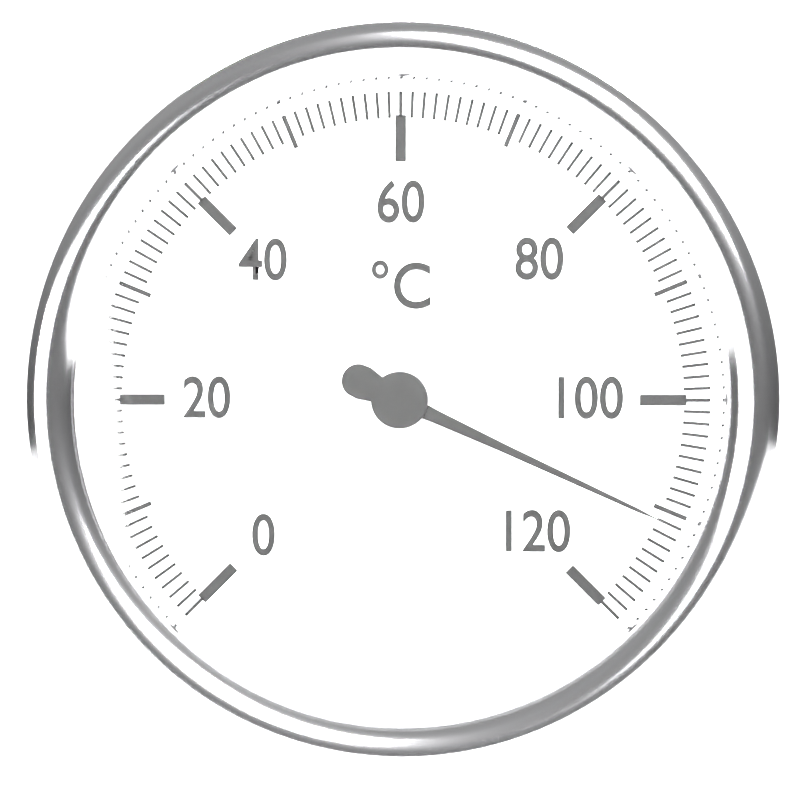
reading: 111 °C
